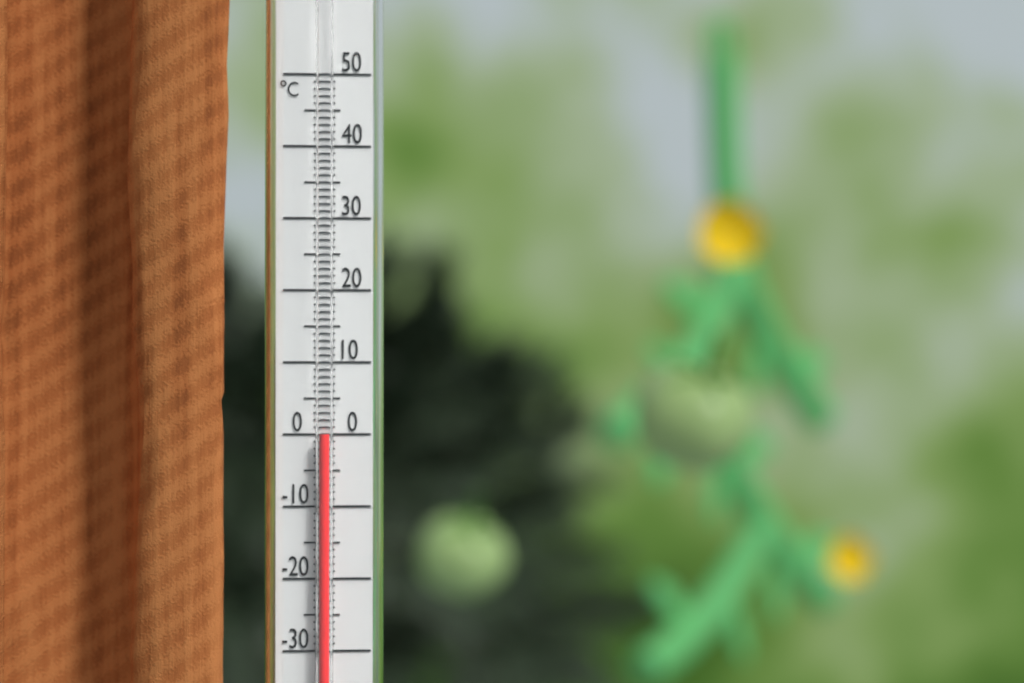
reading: 0 °C
